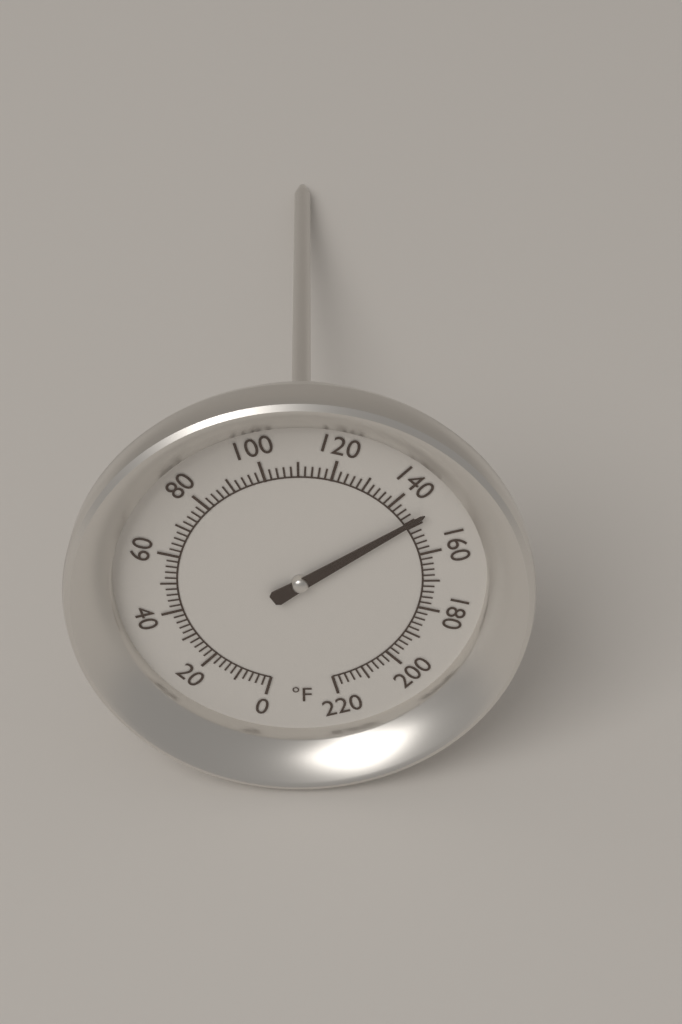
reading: 148 °F
